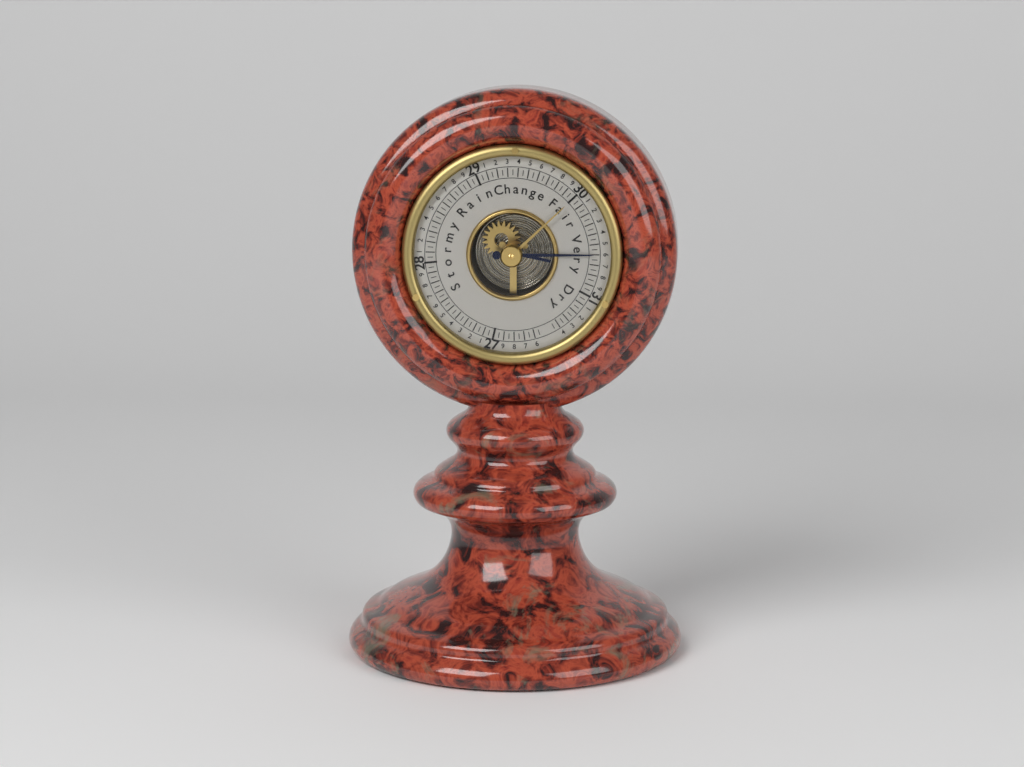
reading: 30.60 (no unit)
